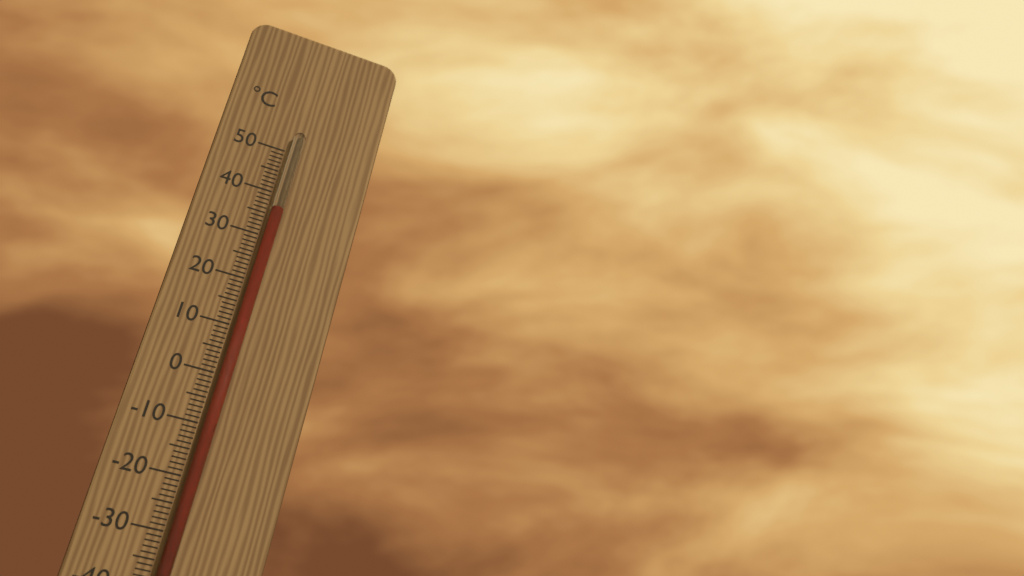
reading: 36 °C
